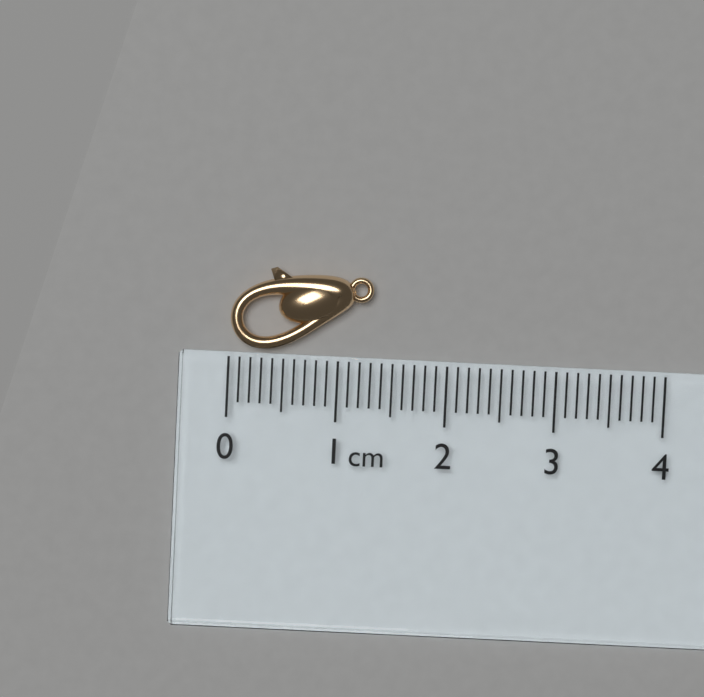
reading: 1.3 cm
